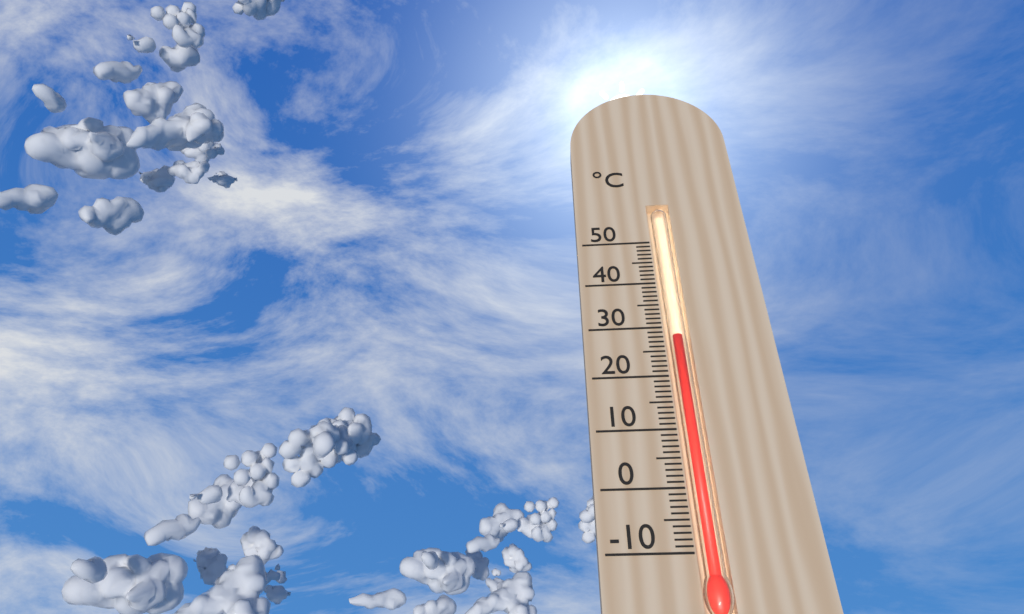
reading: 28 °C
